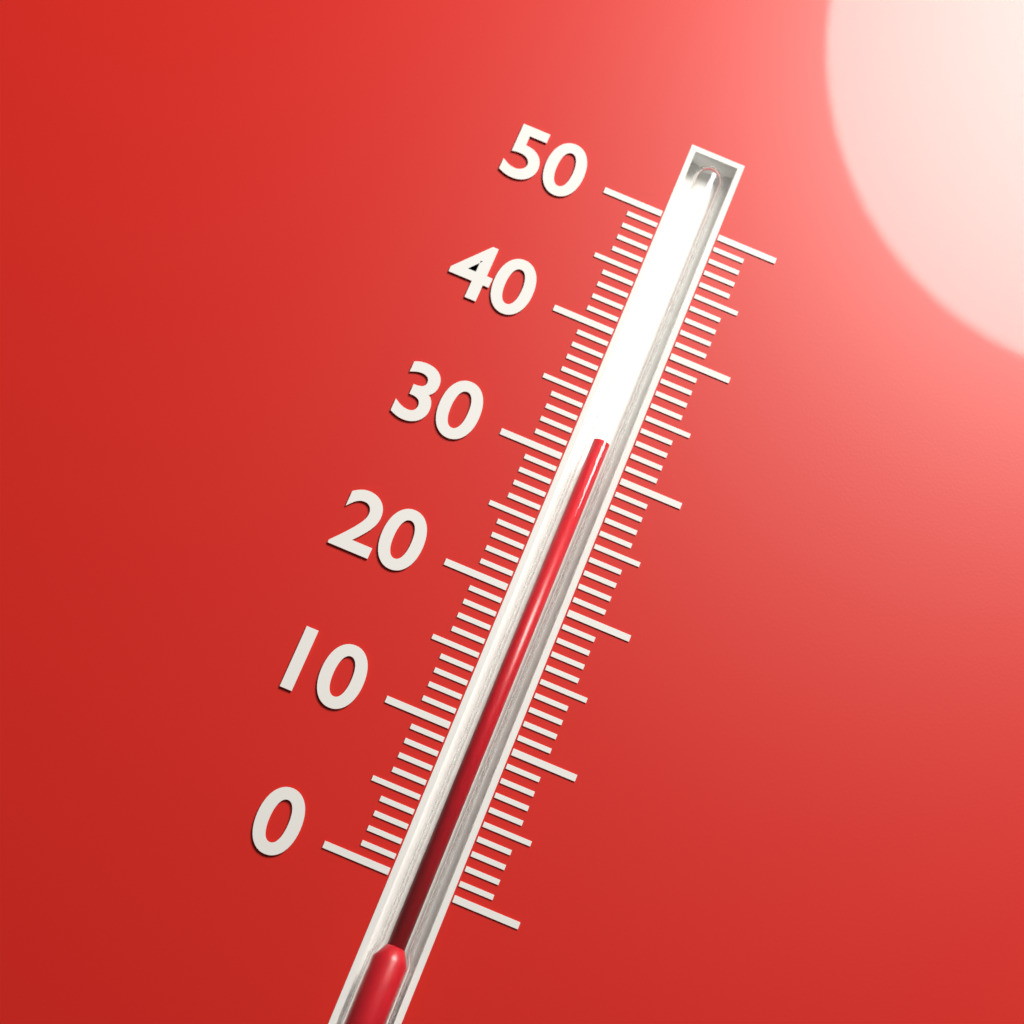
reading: 32 (no unit)
